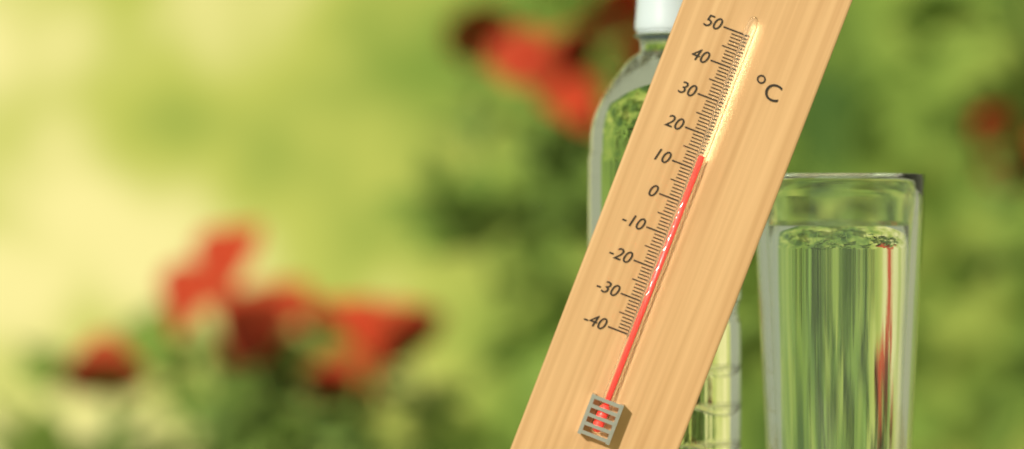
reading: 14 °C
